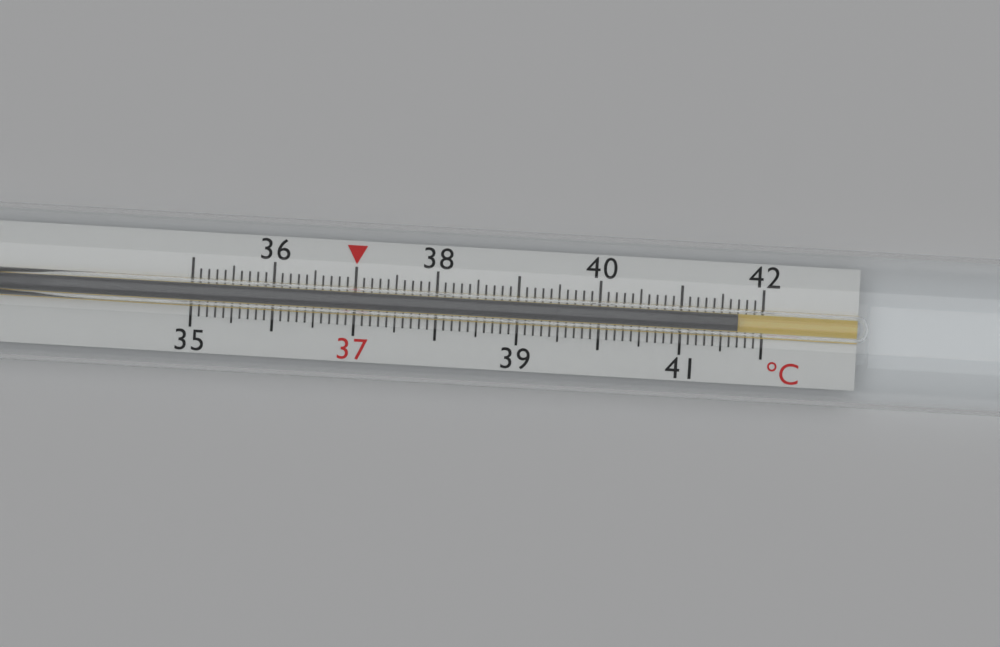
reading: 41.7 °C
